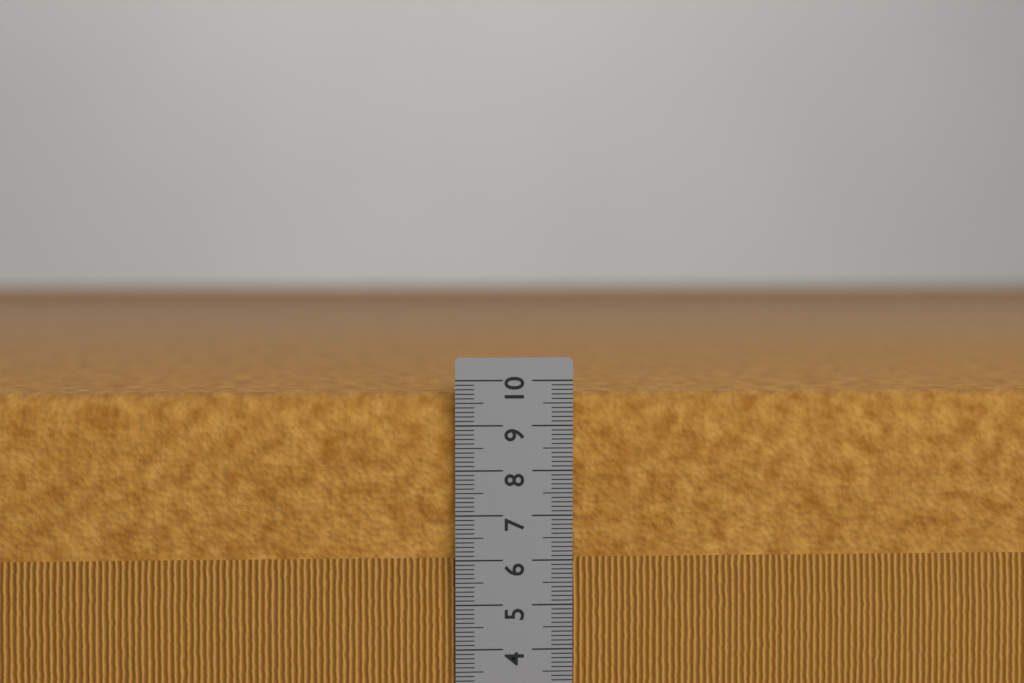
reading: 9.7 cm
